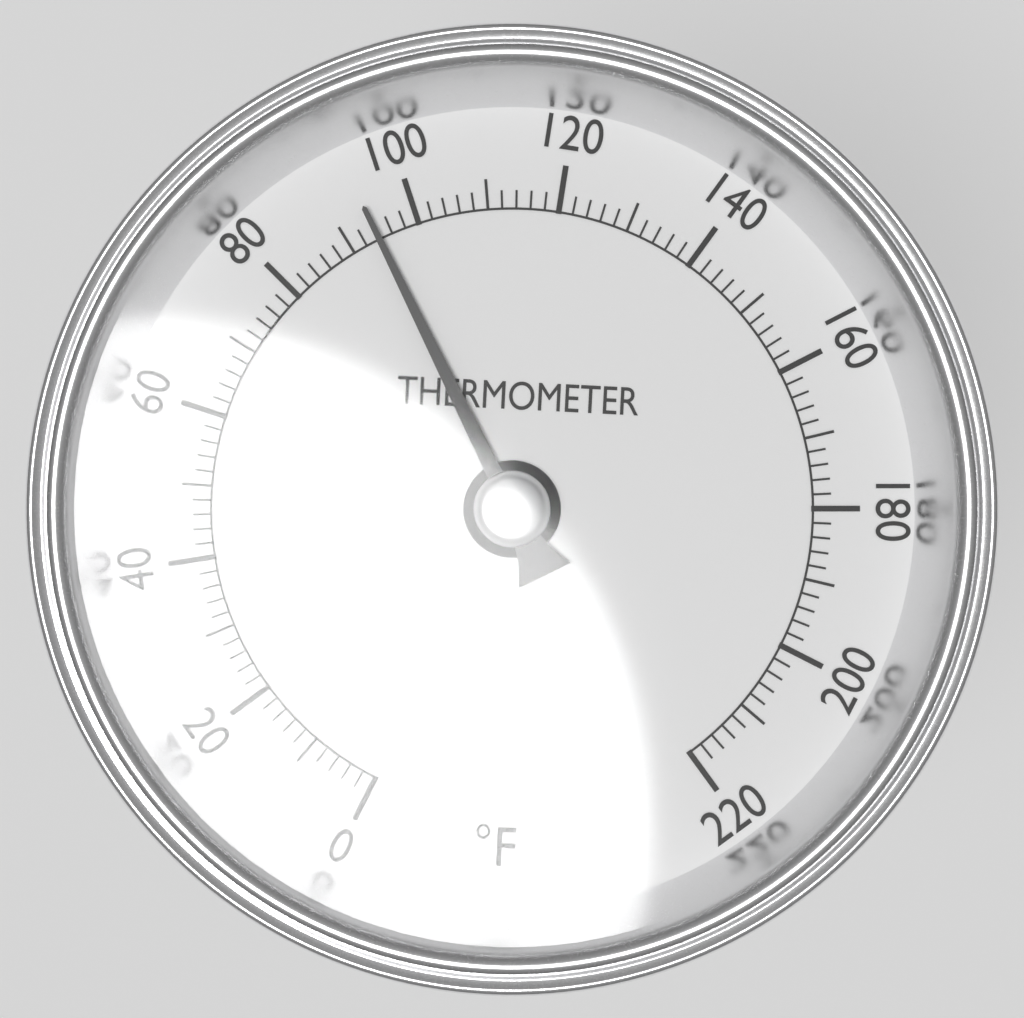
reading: 94 °F
